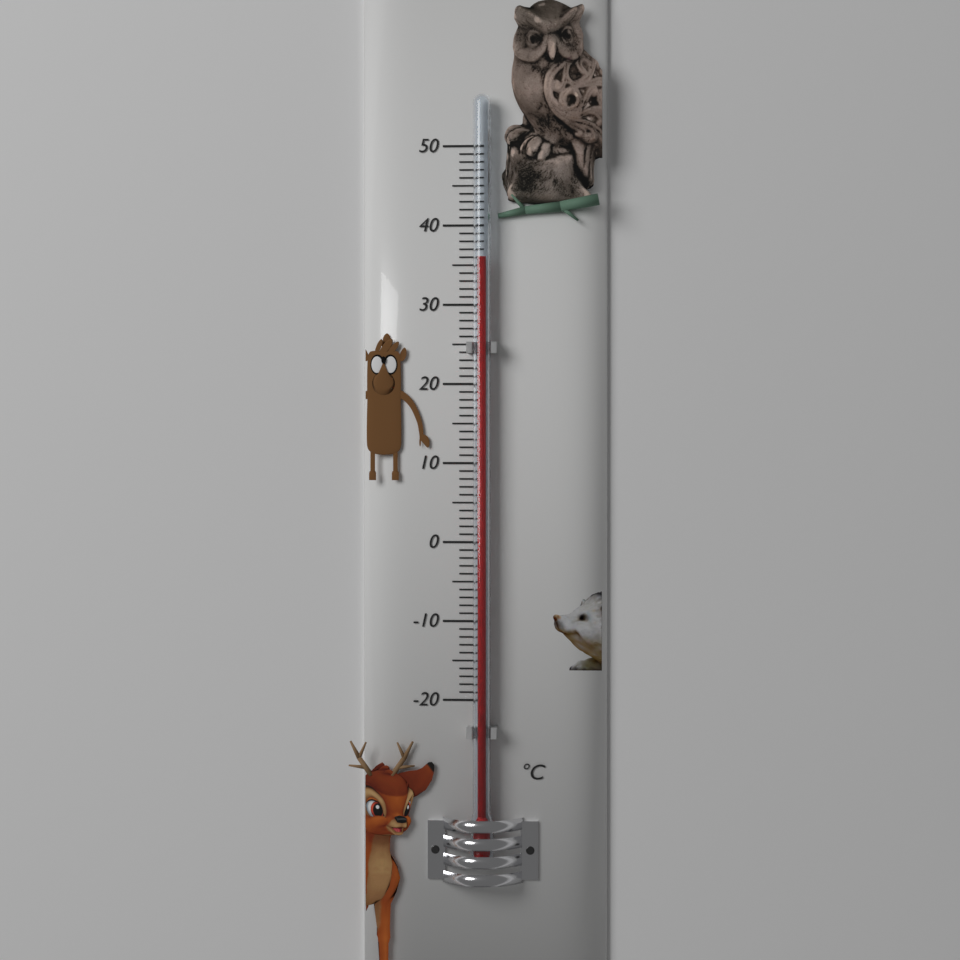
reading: 36 °C
